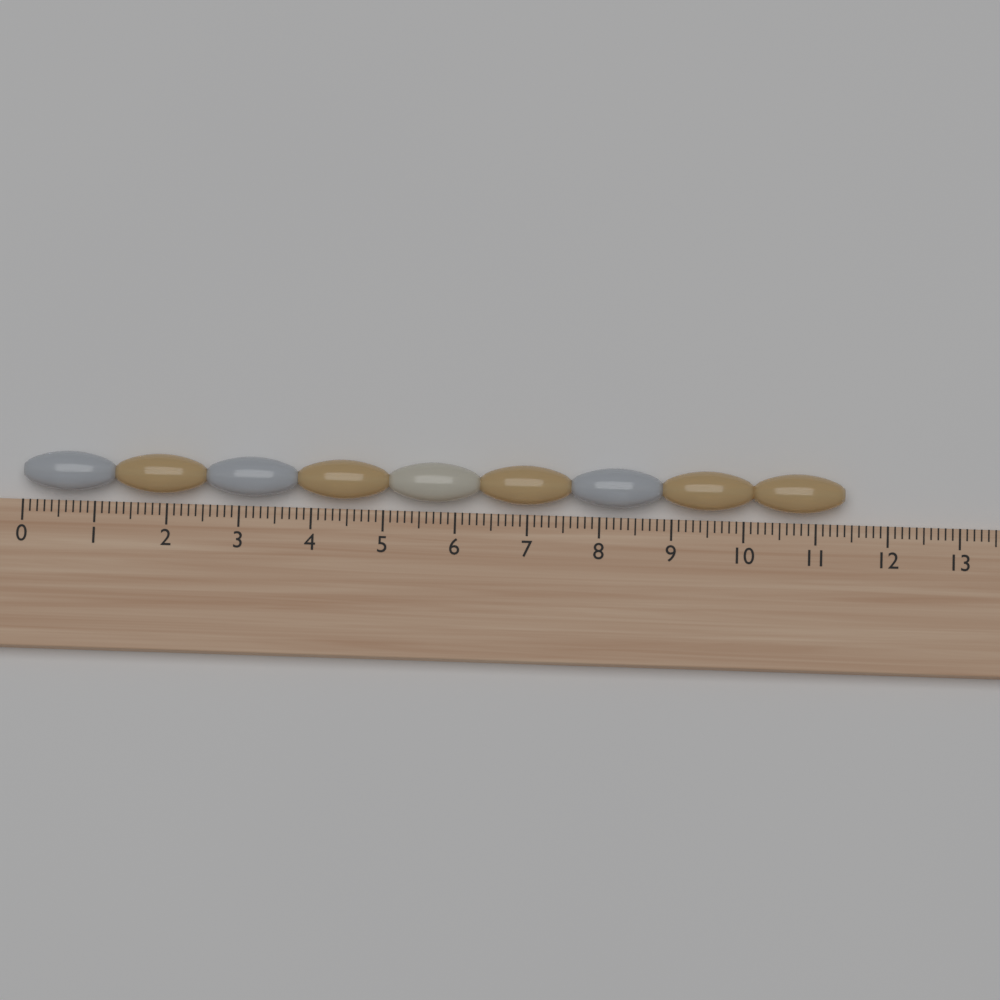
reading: 11.4 (no unit)
